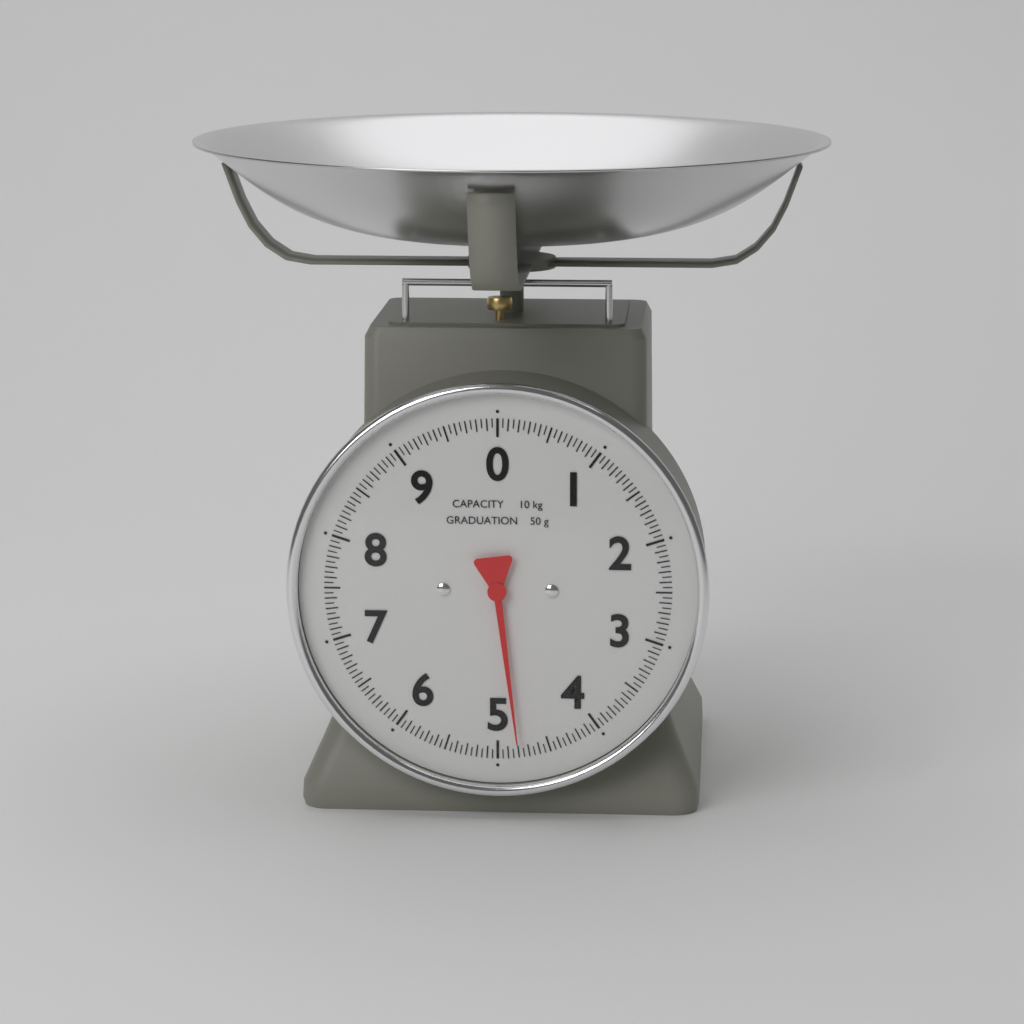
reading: 4.80 kg
